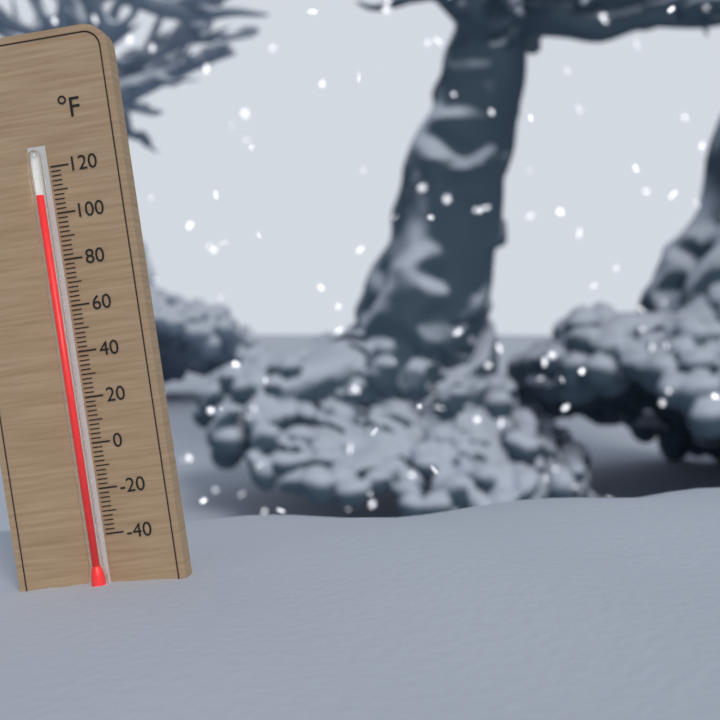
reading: 108 °F
